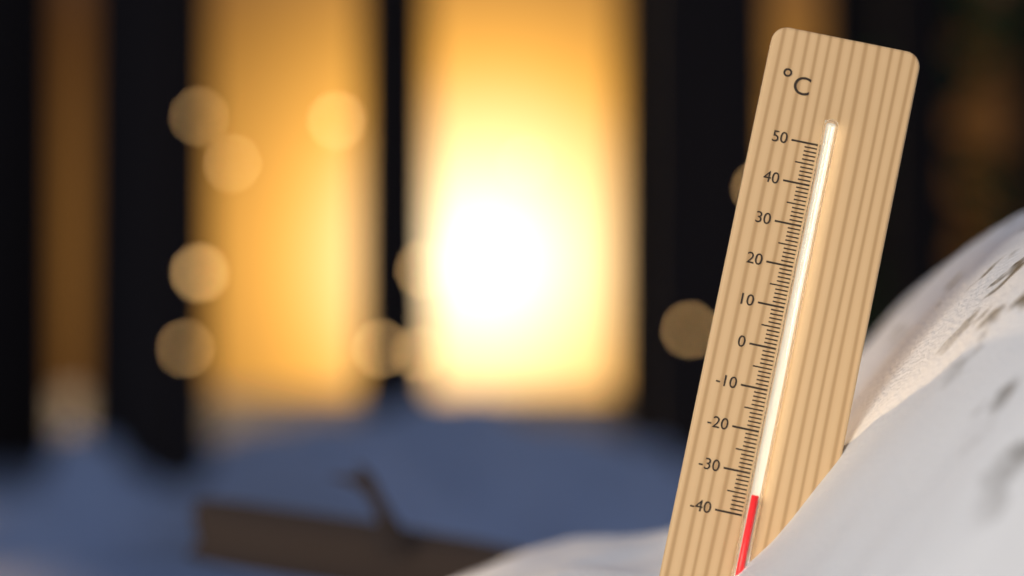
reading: -35 °C
